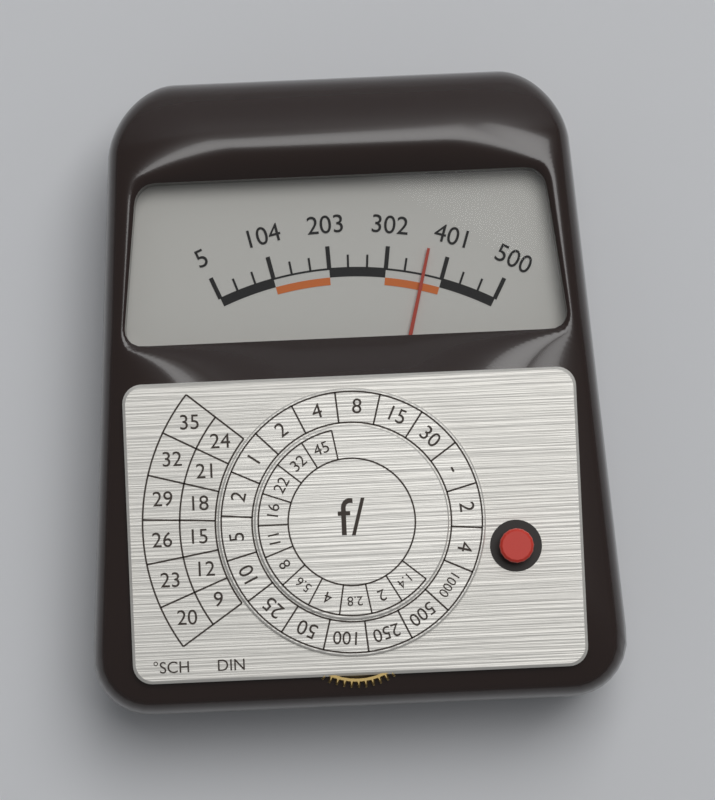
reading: 368 (no unit)
